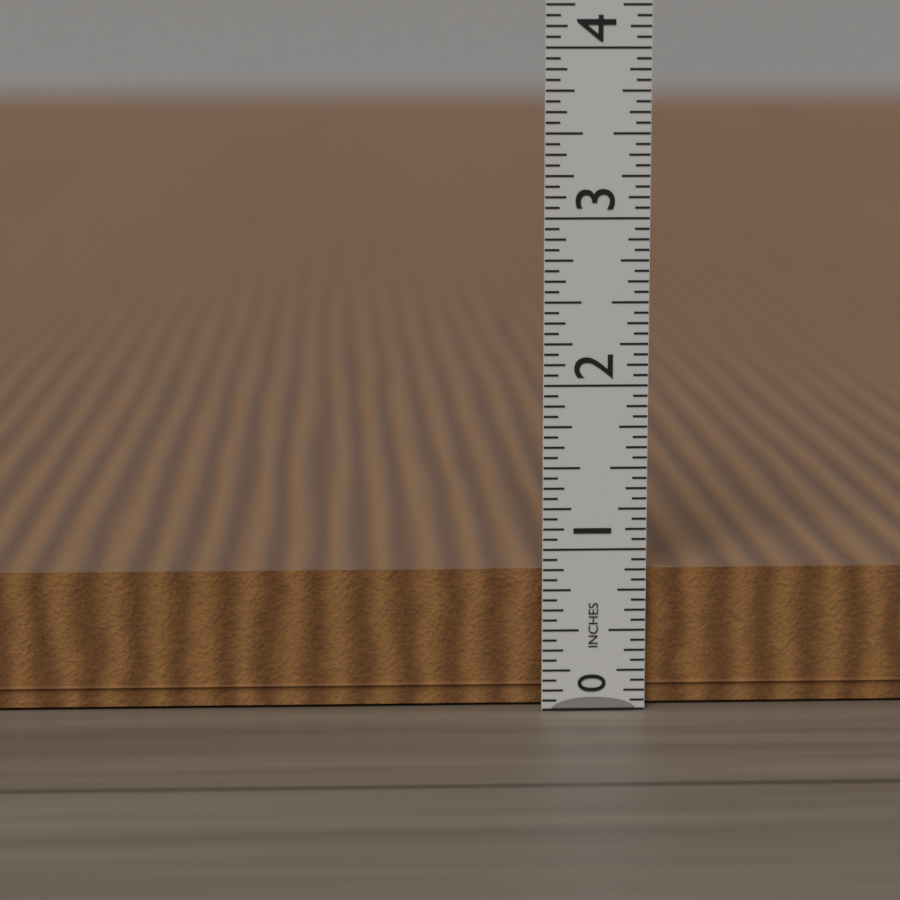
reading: 0.8750 in
